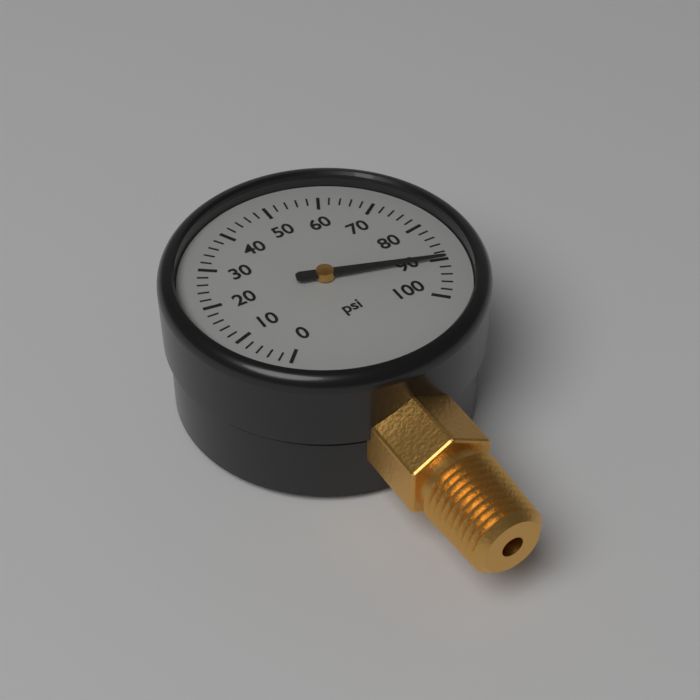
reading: 90 psi
